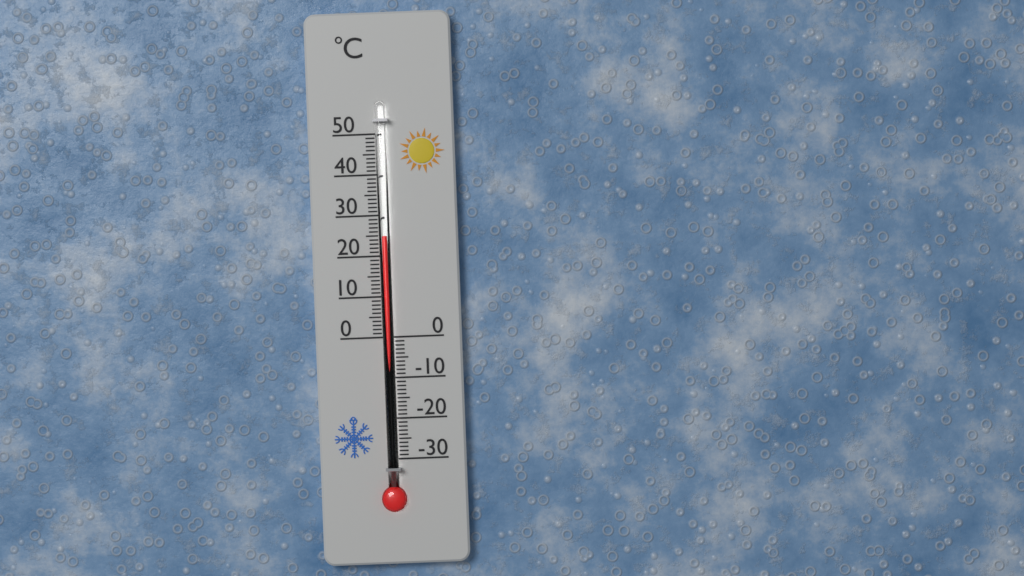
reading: 25 °C
